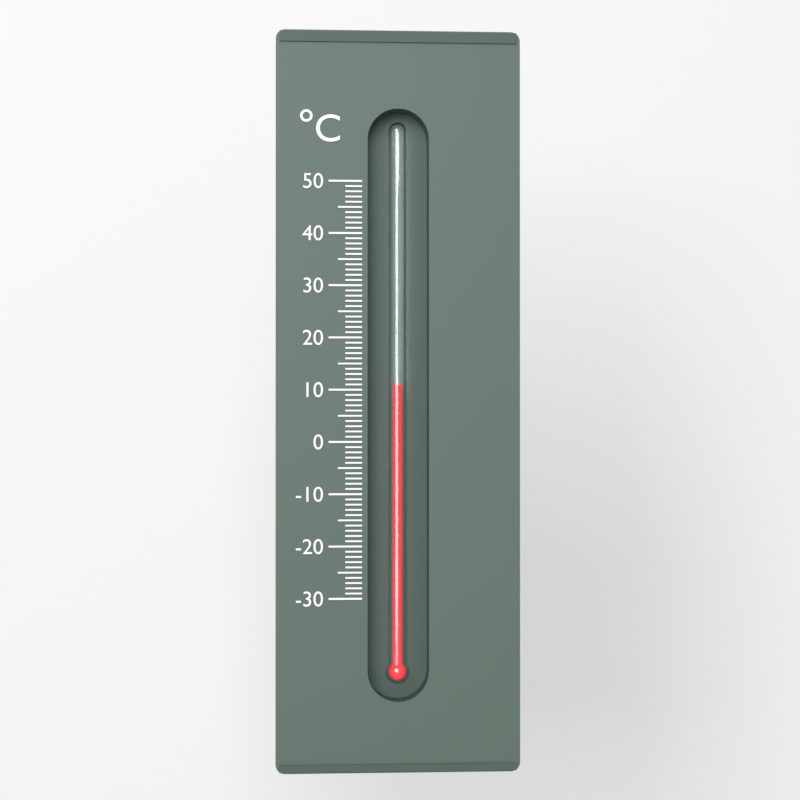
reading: 11 °C
